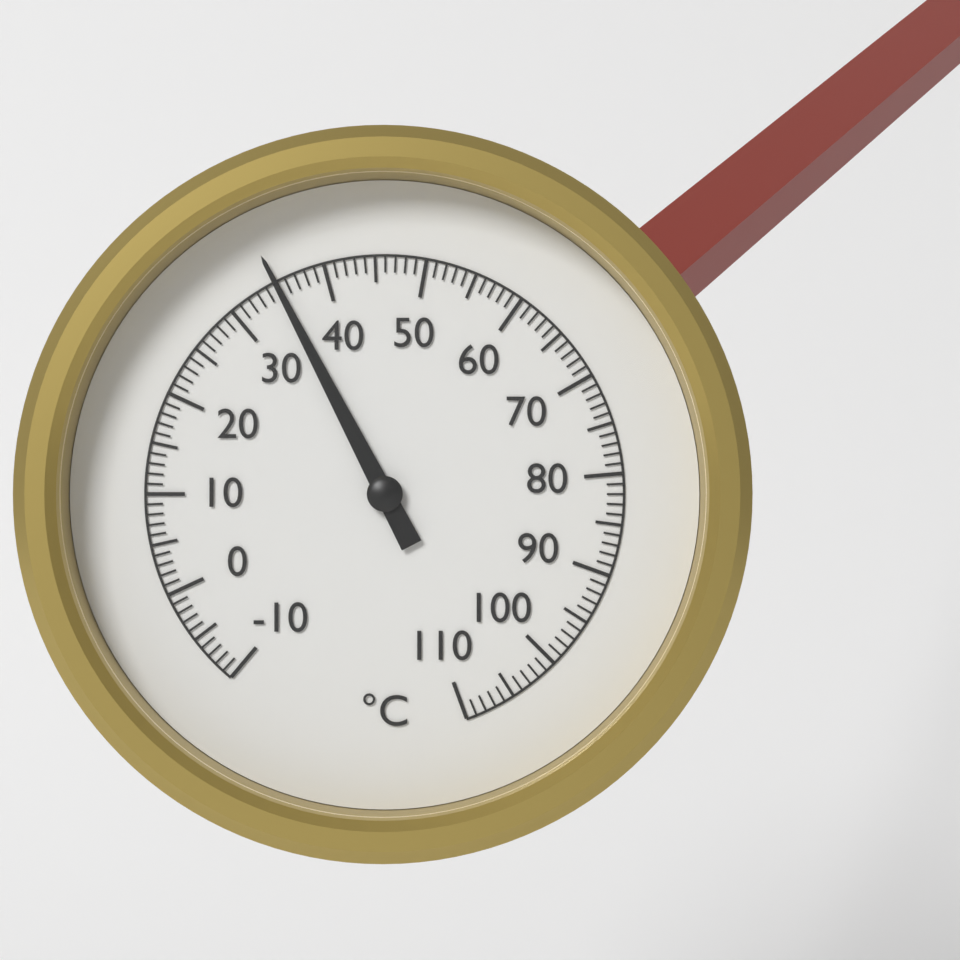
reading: 35 °C
